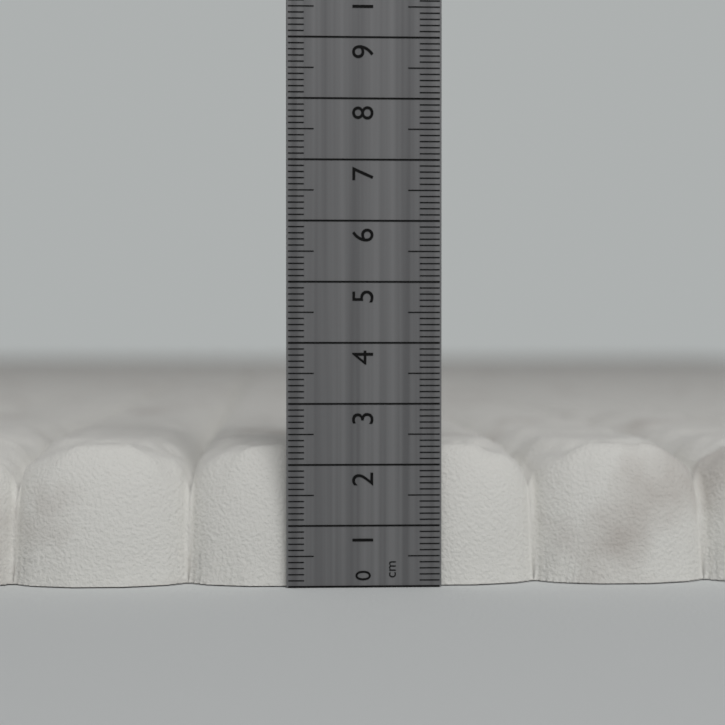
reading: 2.3 cm
